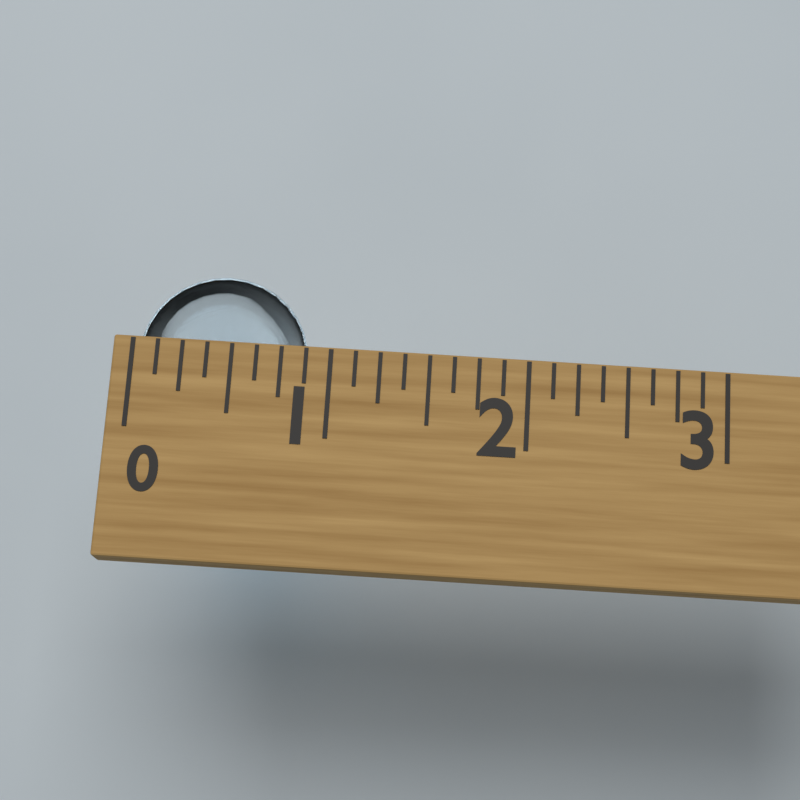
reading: 0.875 (no unit)
